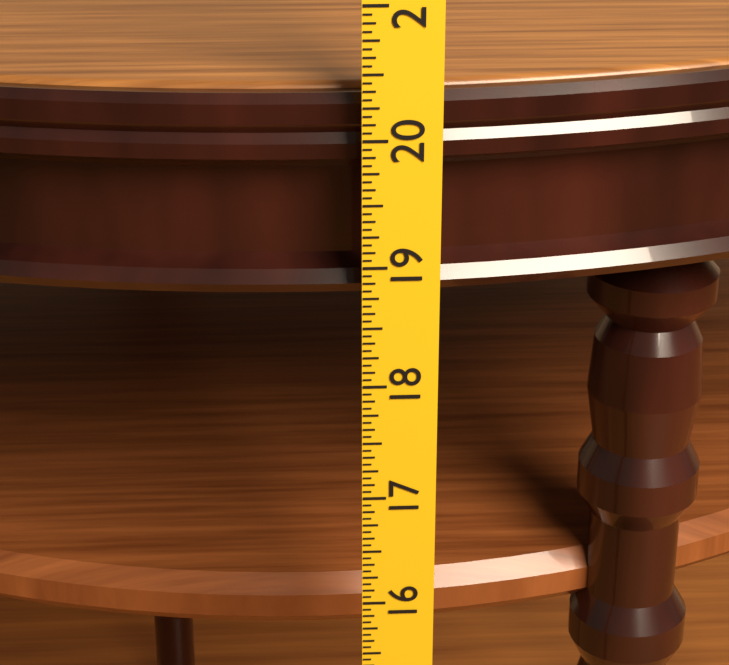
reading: 20.3125 in
